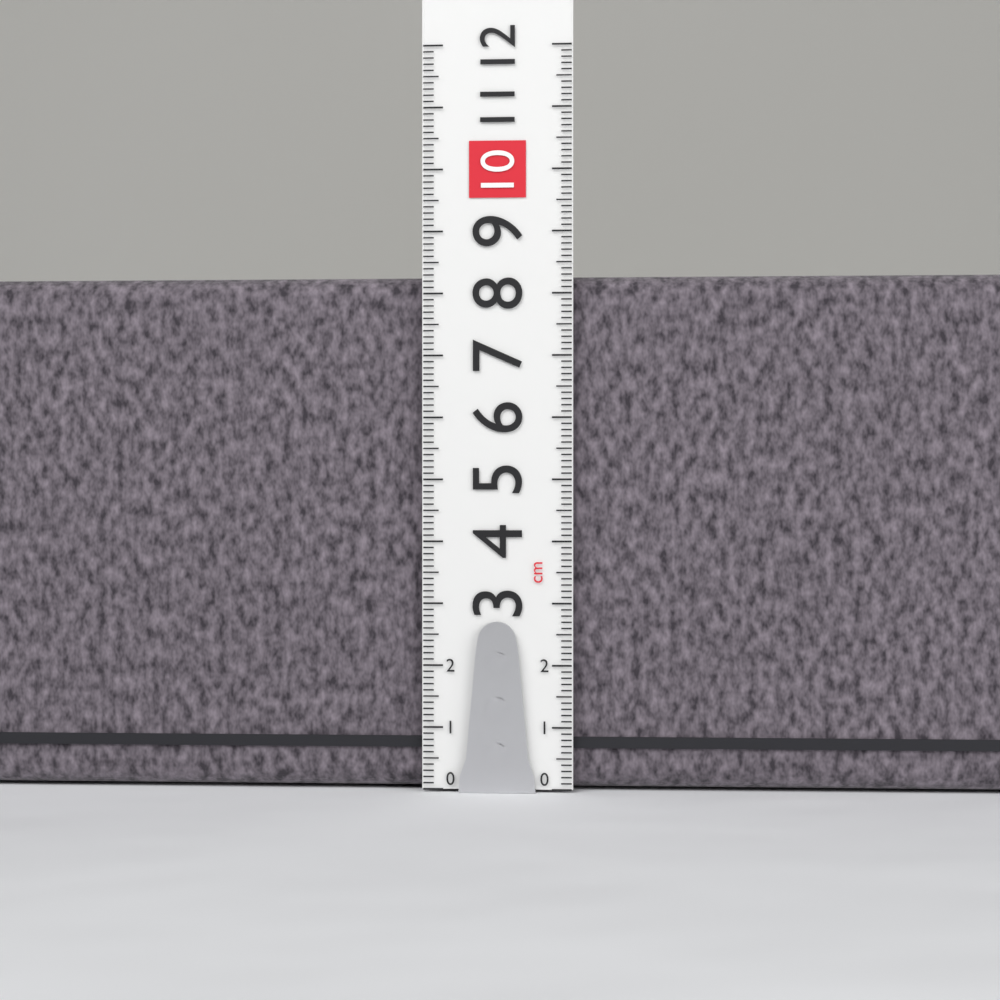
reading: 8.3 cm
